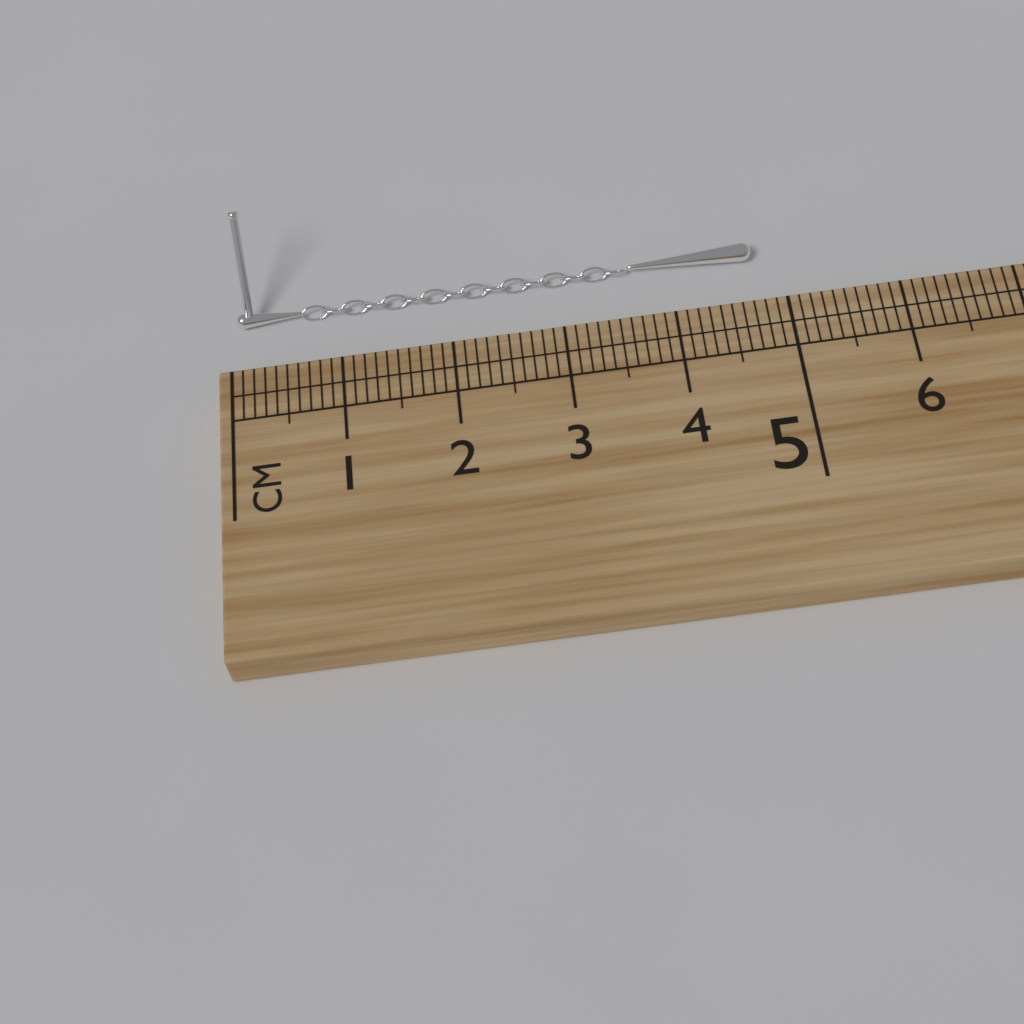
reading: 4.8 cm
